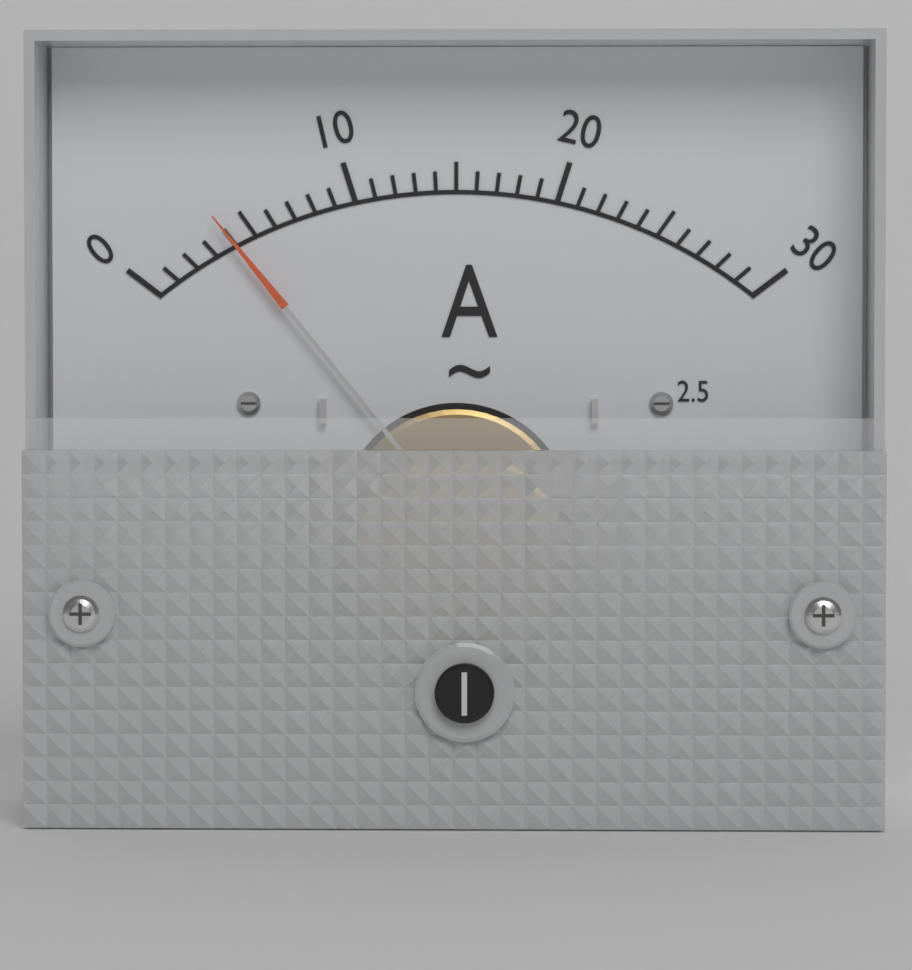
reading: 4 A
